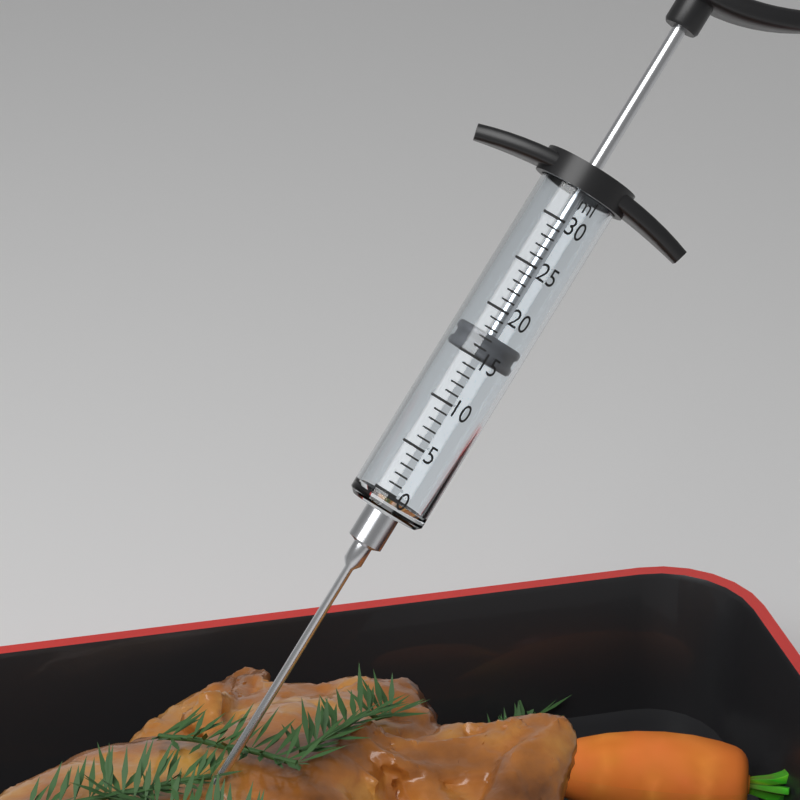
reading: 15 ml
